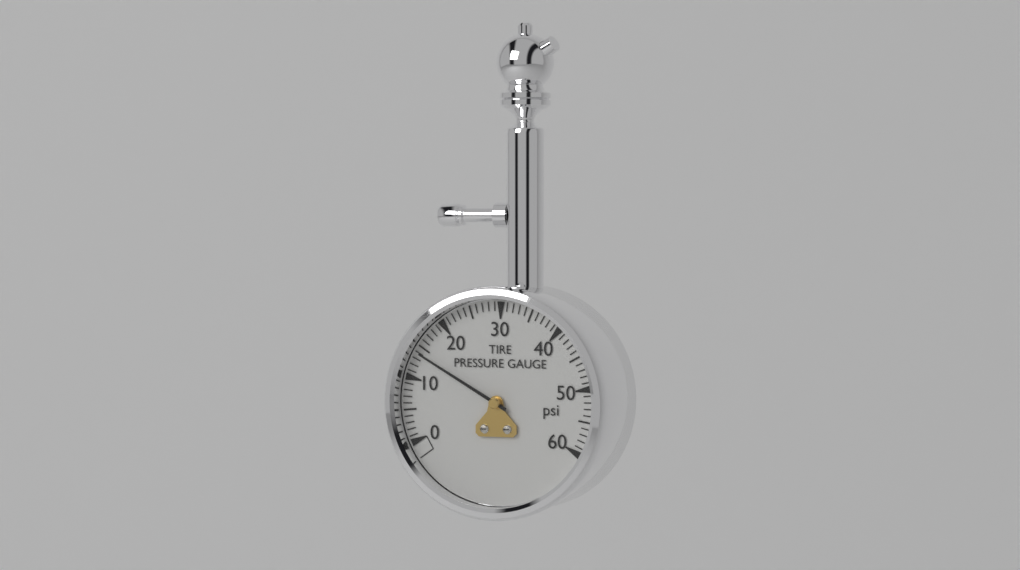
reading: 14 psi
